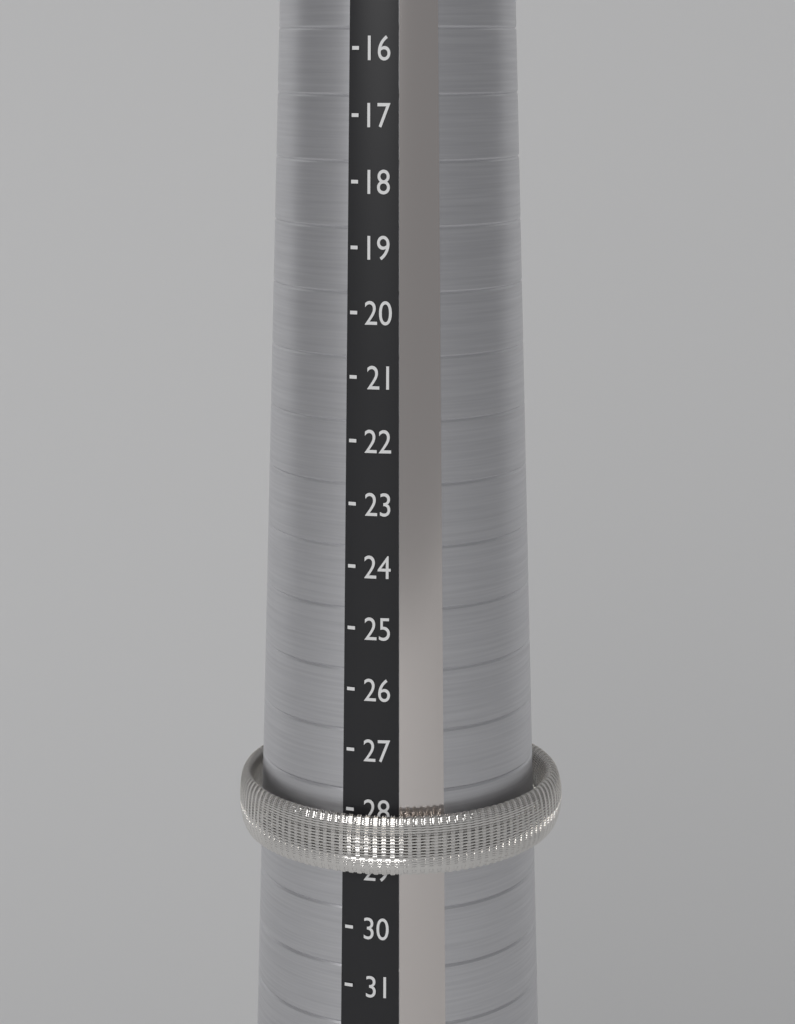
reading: 29 (no unit)
